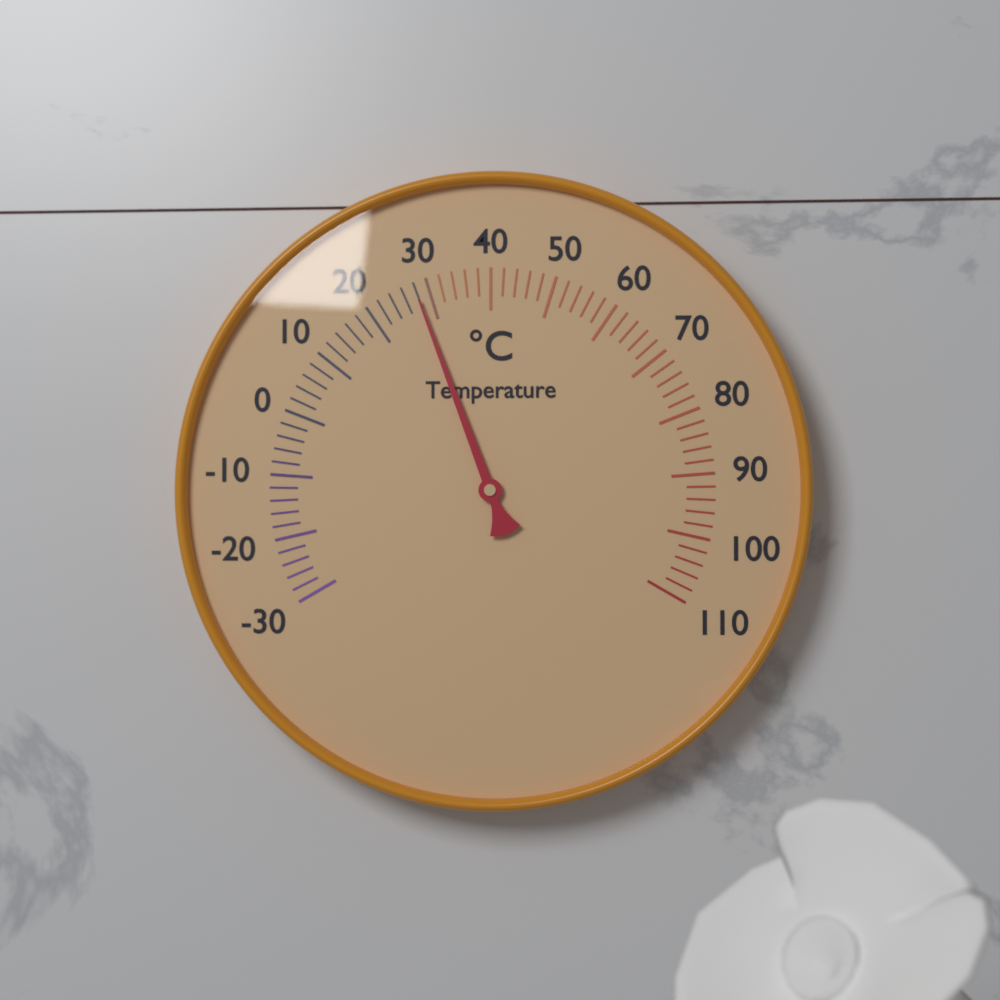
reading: 28 °C
